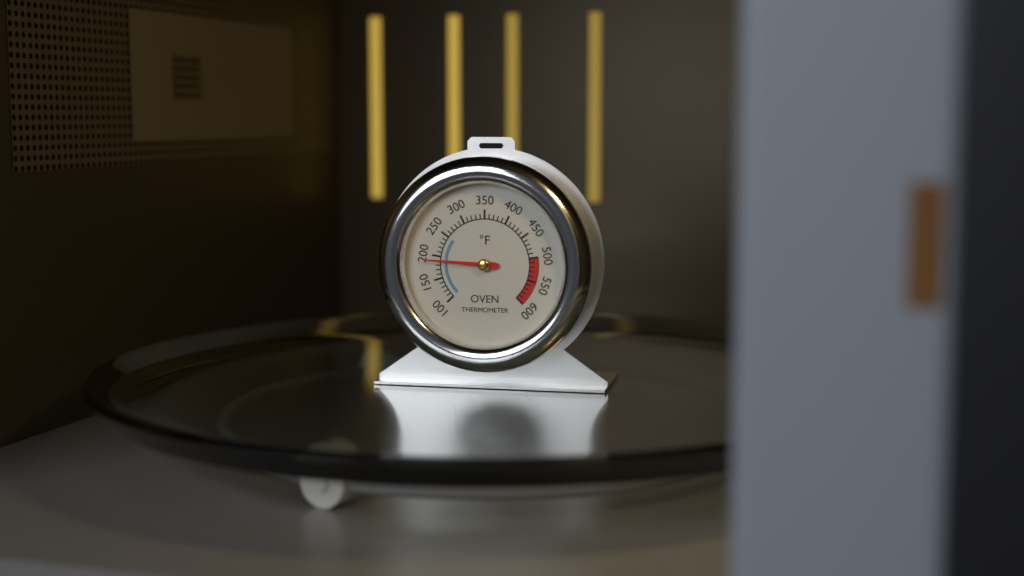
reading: 190 °F
